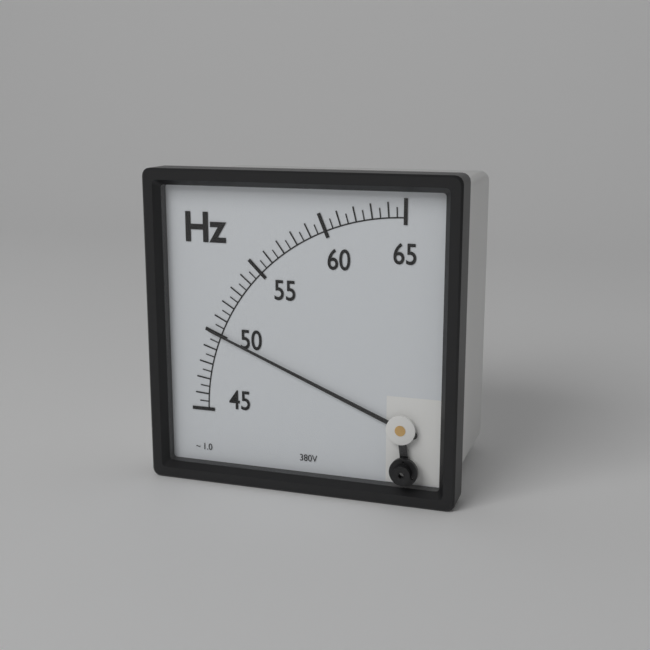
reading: 50.0 Hz
